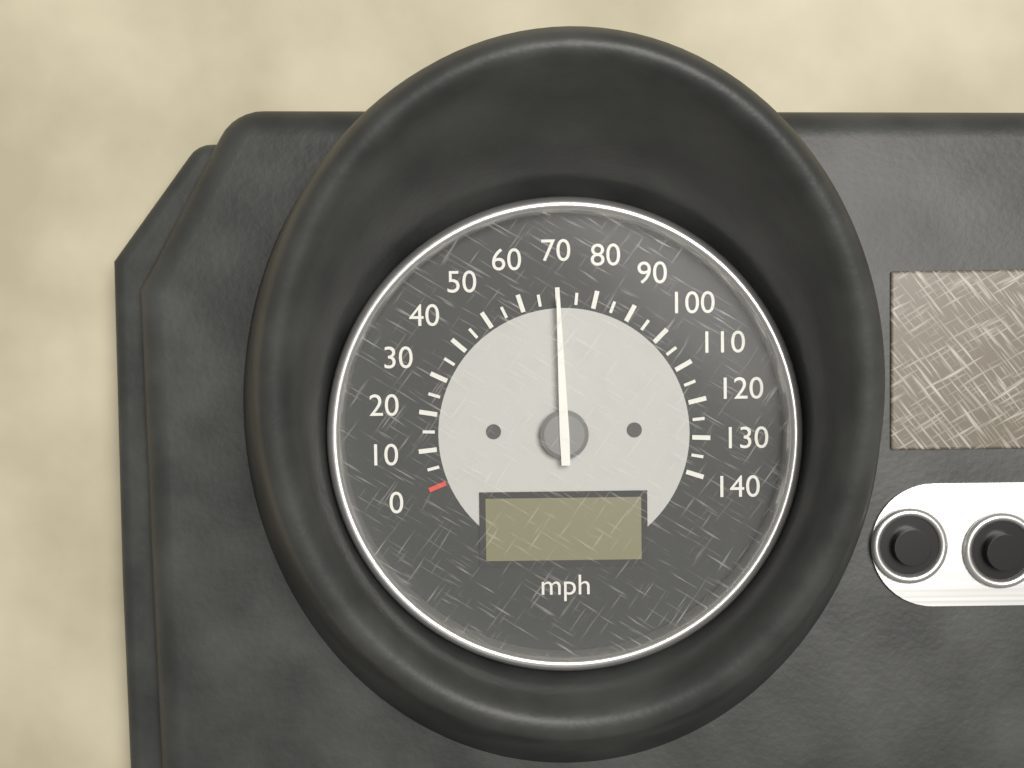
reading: 70 mph
